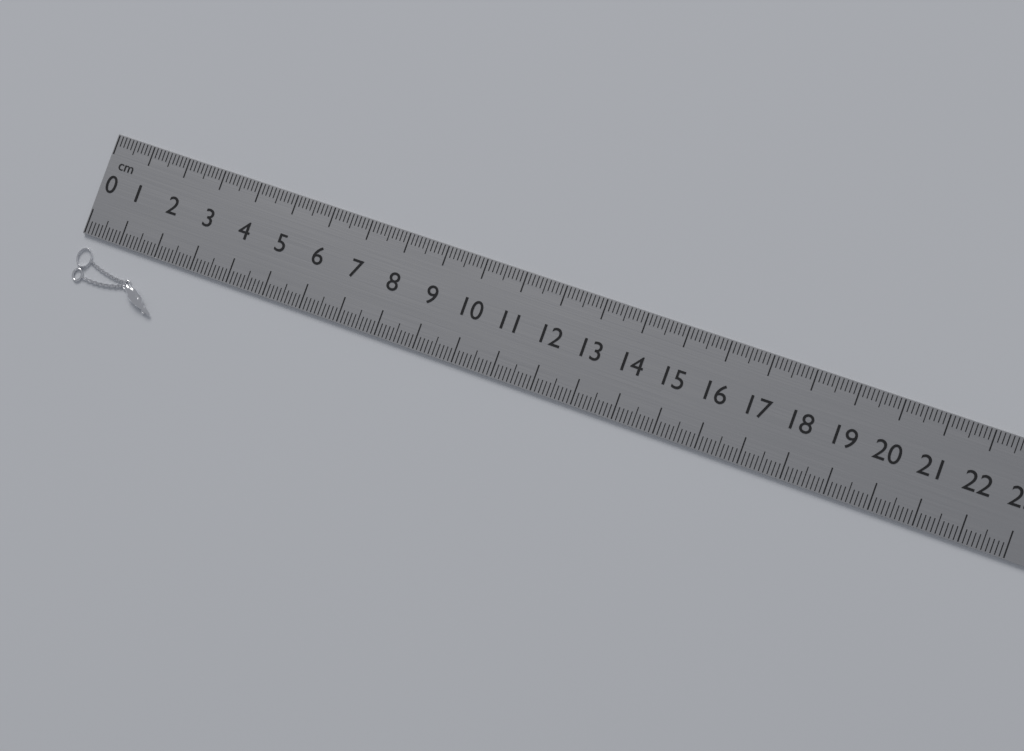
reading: 2.4 cm
